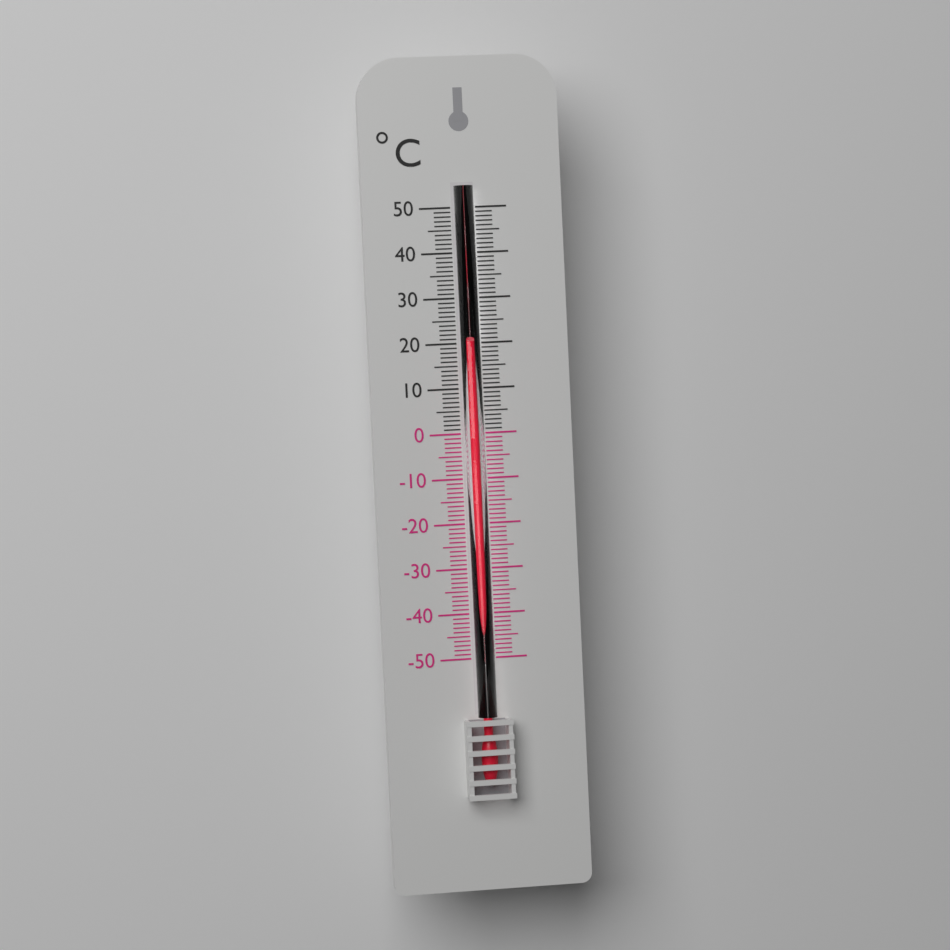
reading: 20 °C
